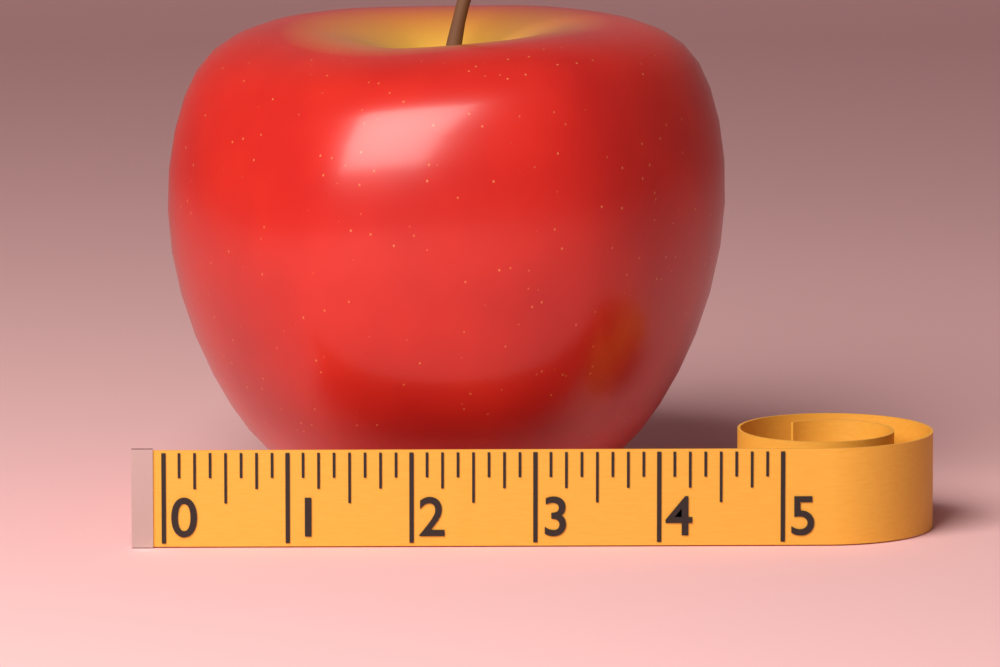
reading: 4.625 (no unit)
